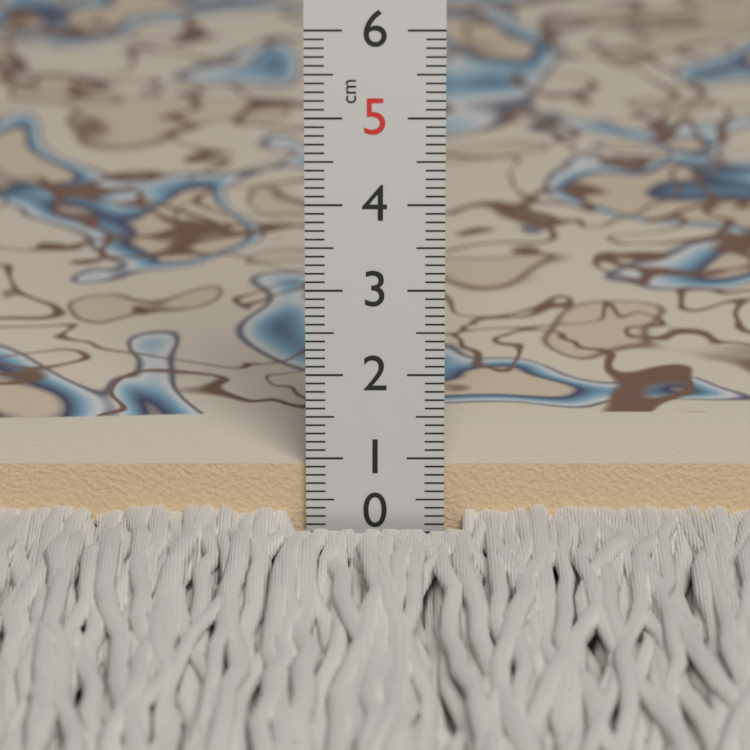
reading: 0.9 cm
